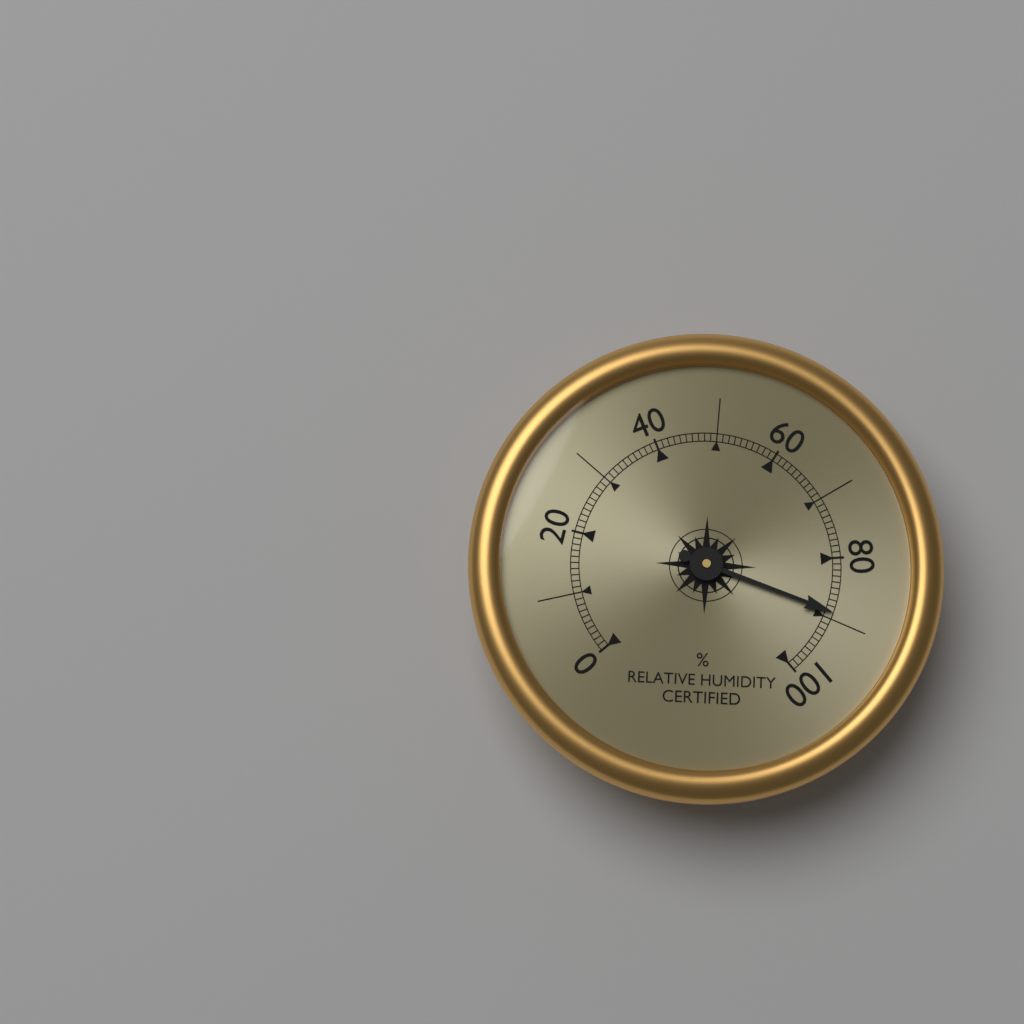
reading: 89 %
